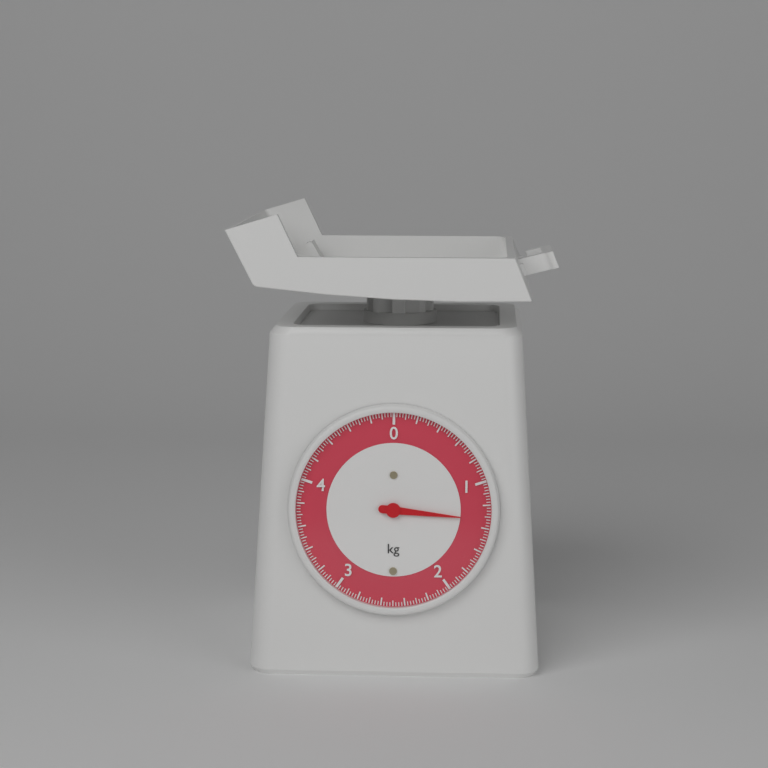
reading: 1.325 kg
